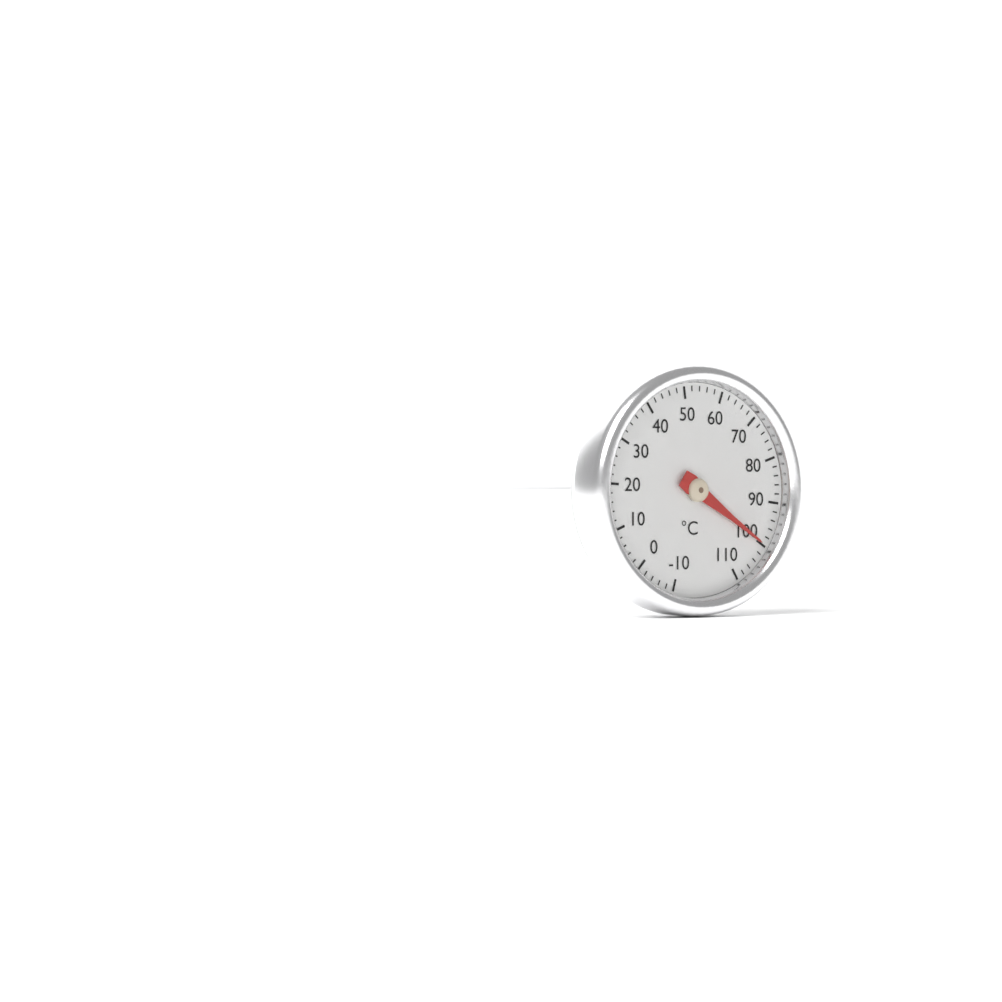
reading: 100 °C
